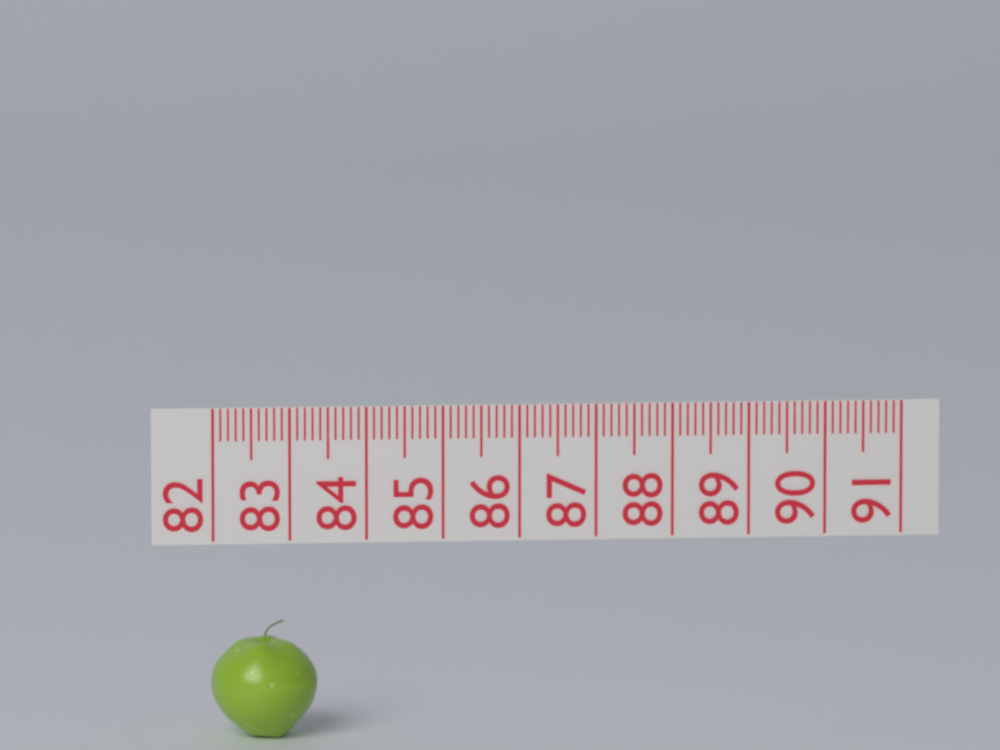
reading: 83.4 (no unit)
